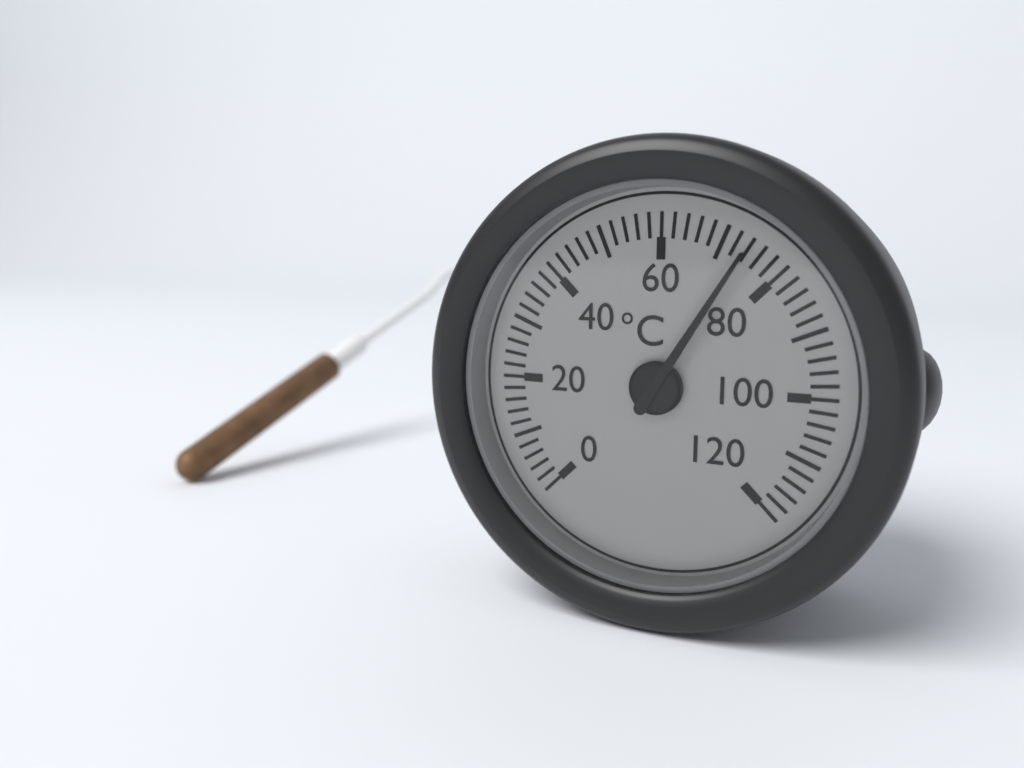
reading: 74 °C
